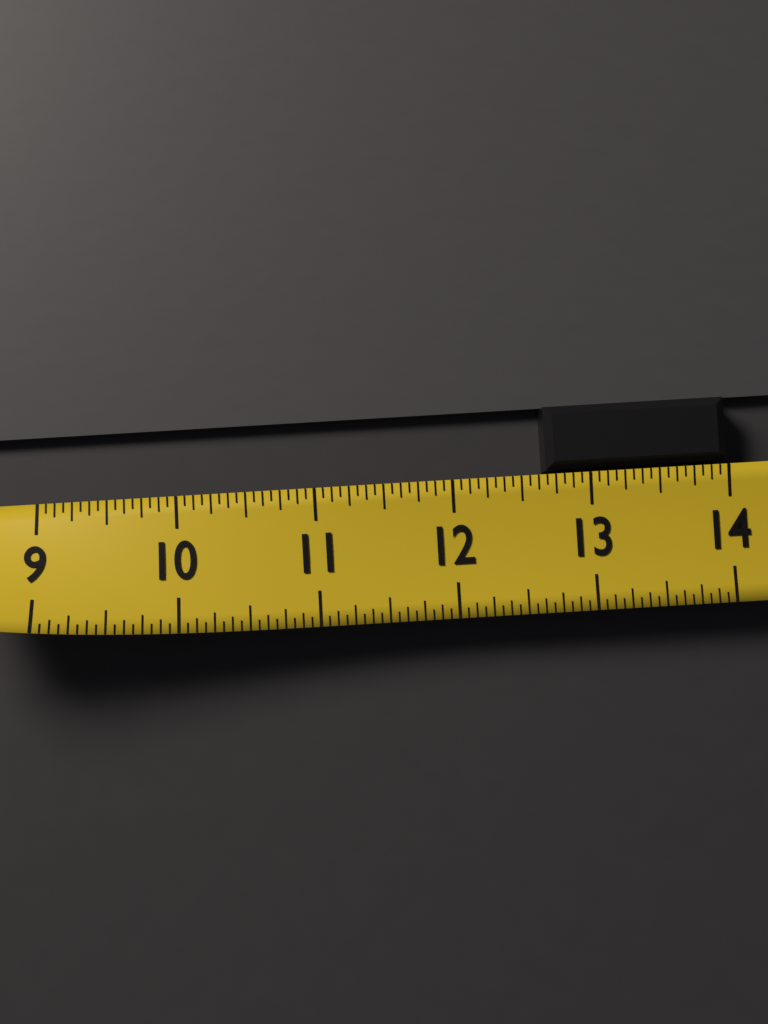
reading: 12.6875 (no unit)
